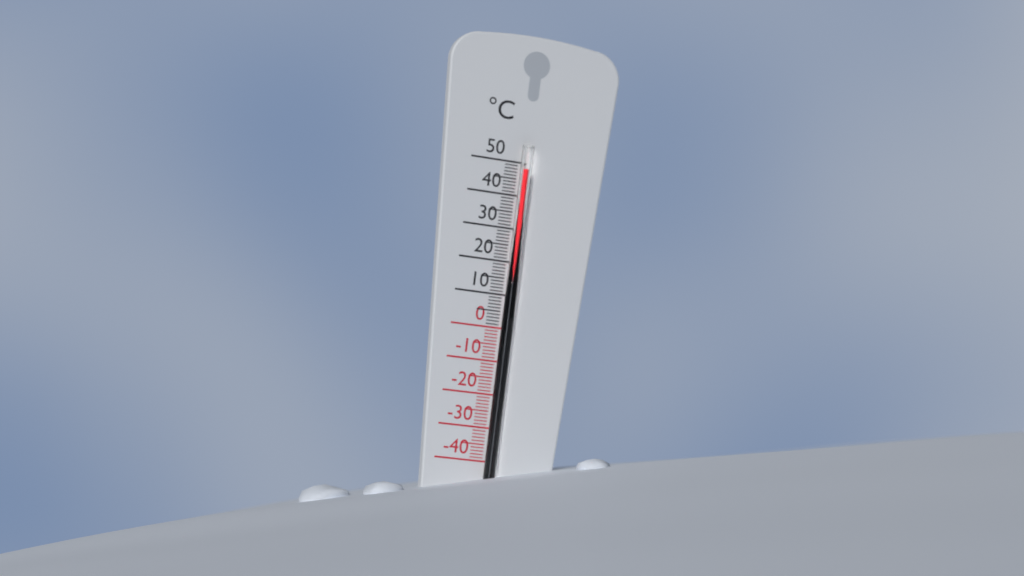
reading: 48 °C
